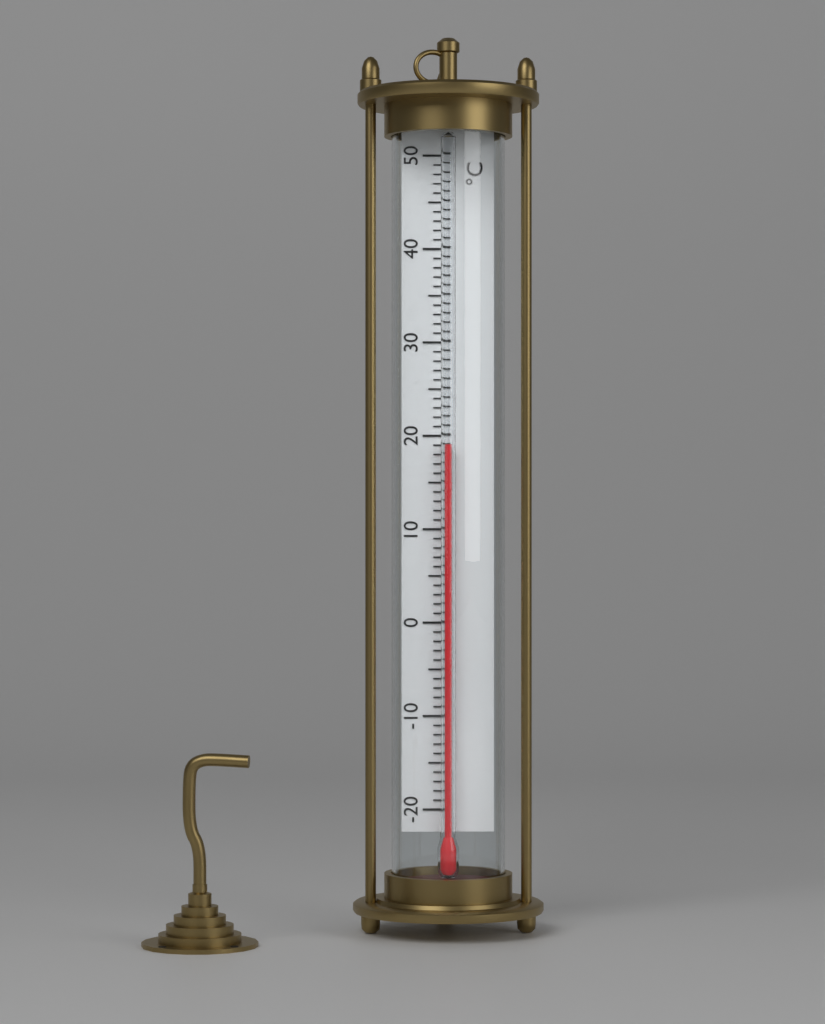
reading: 19 °C
